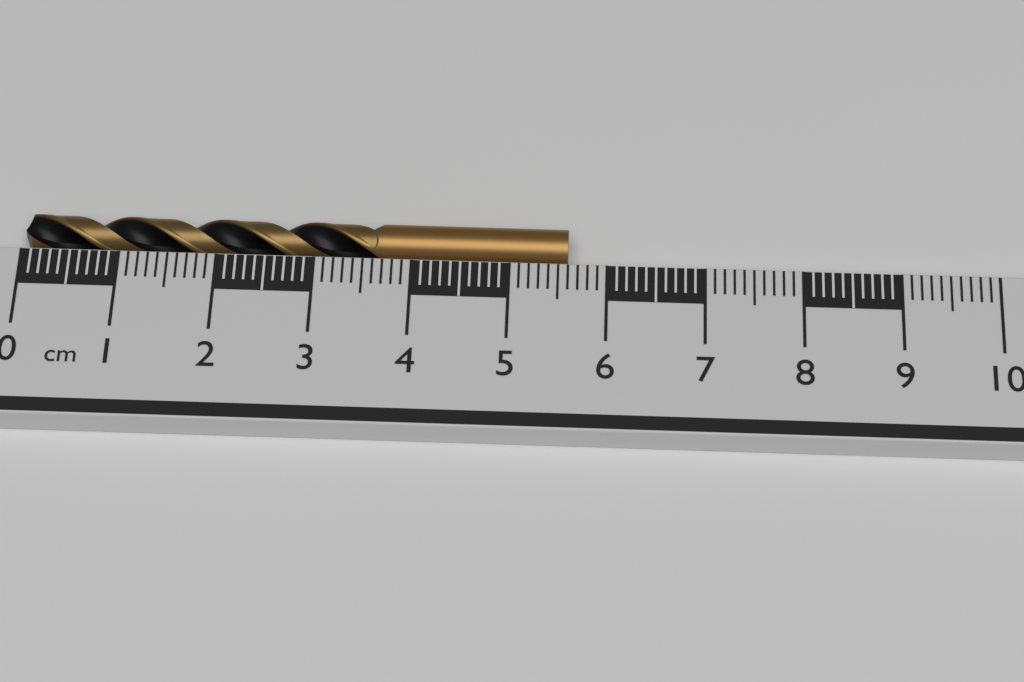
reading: 5.6 cm
